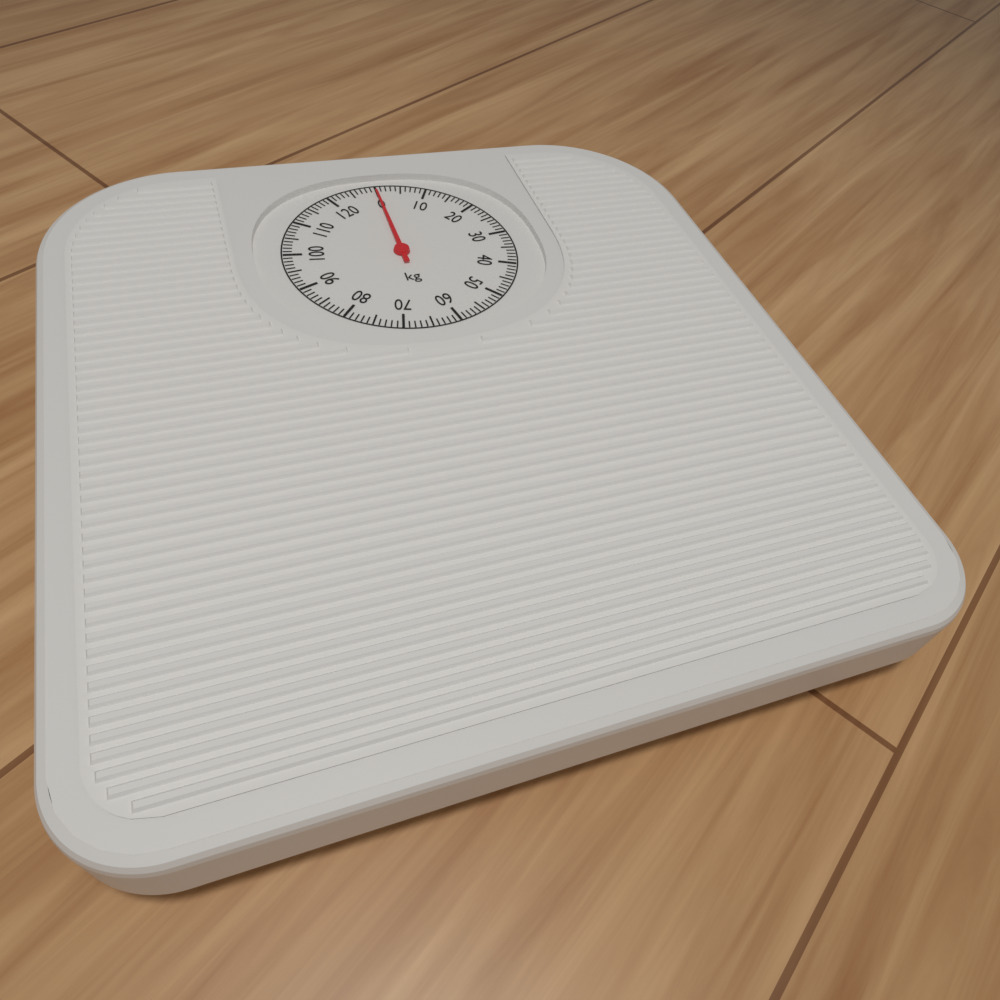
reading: 0 kg
